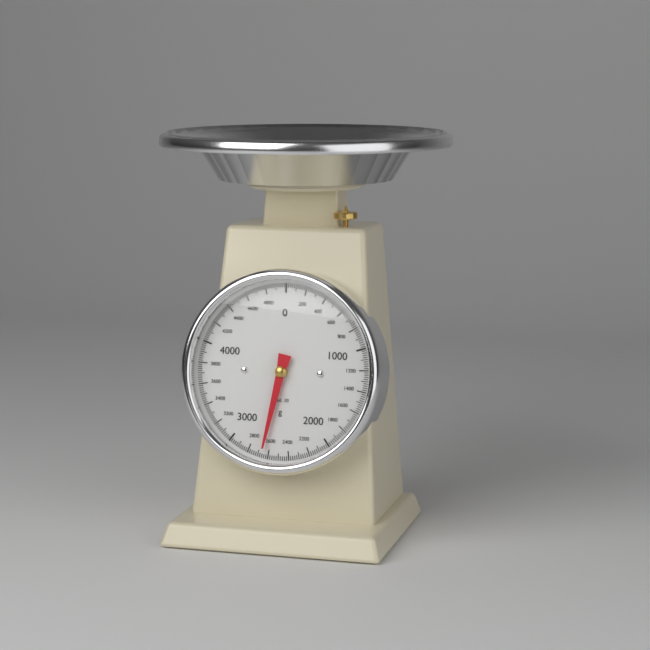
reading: 2660 g
